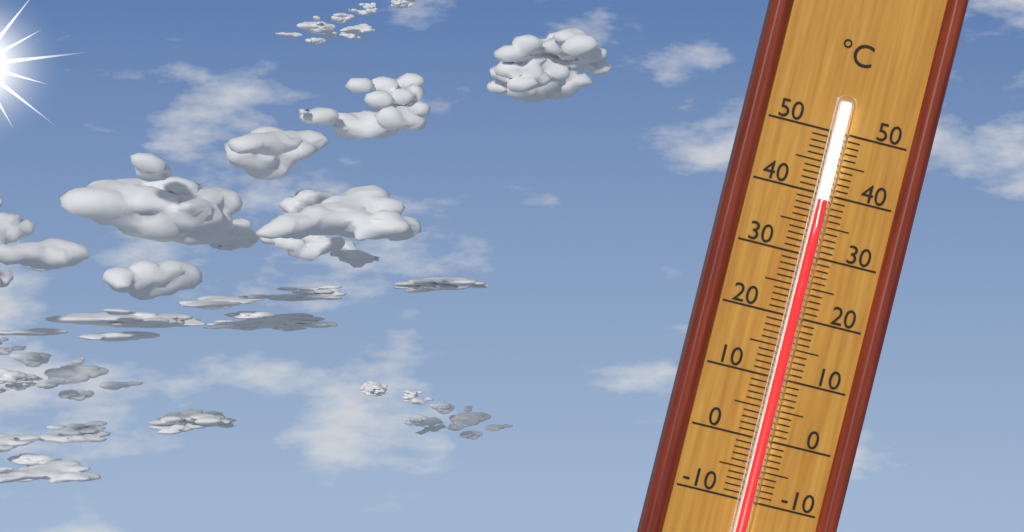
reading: 39 °C
